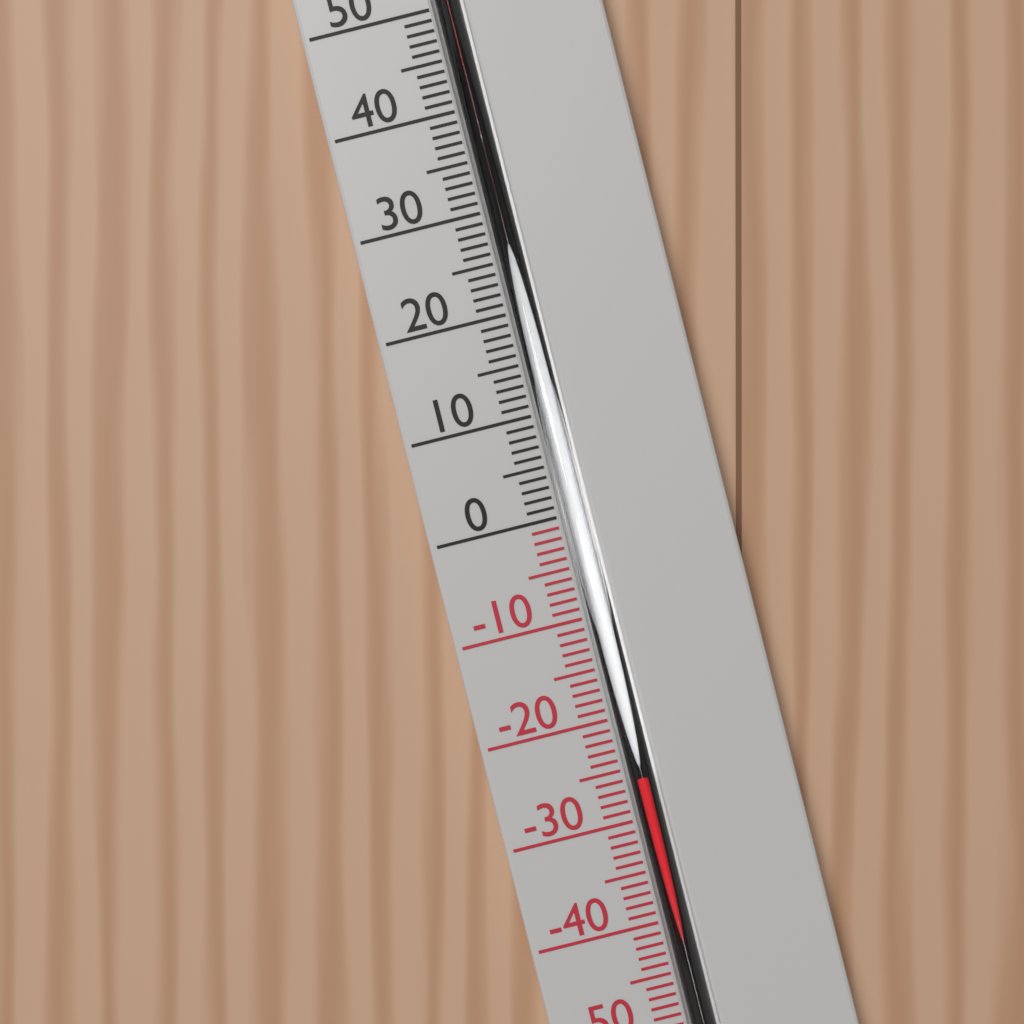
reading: -26 °C
